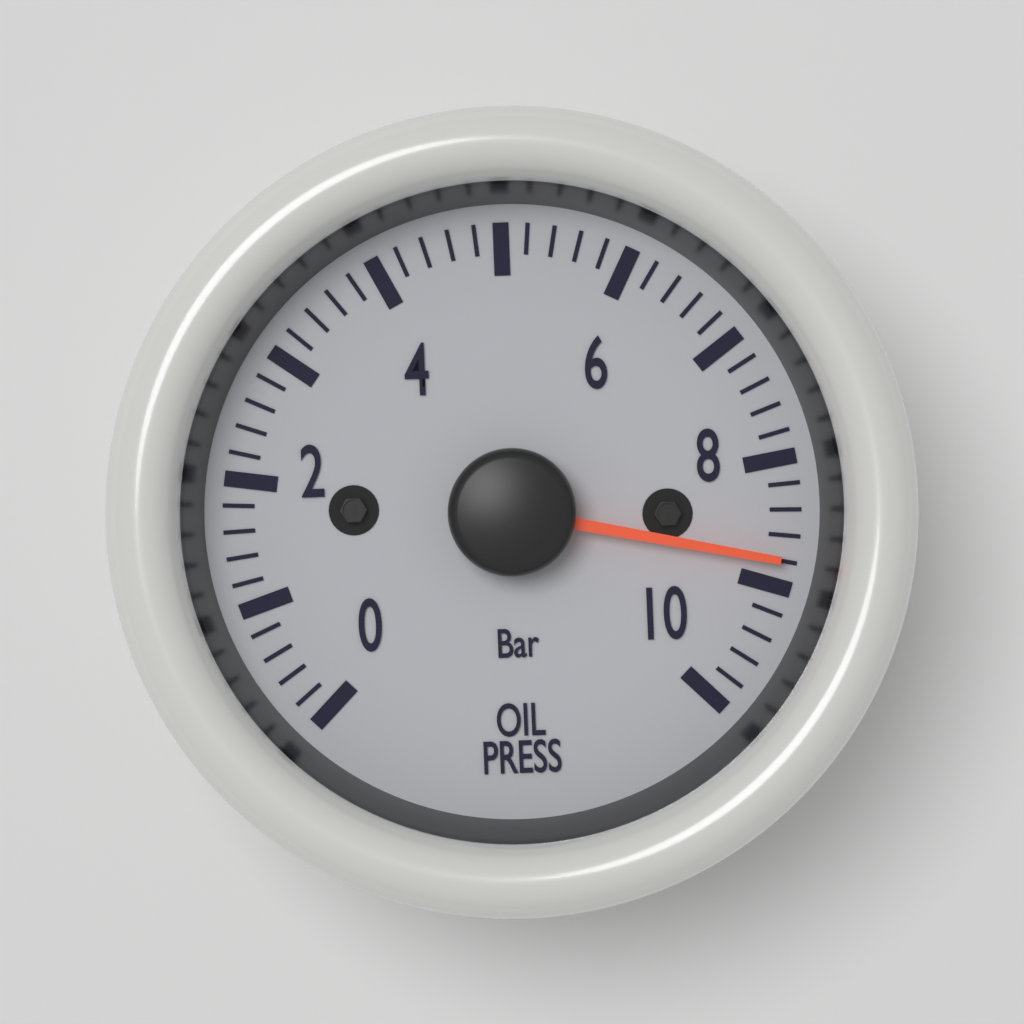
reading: 8.8 bar
